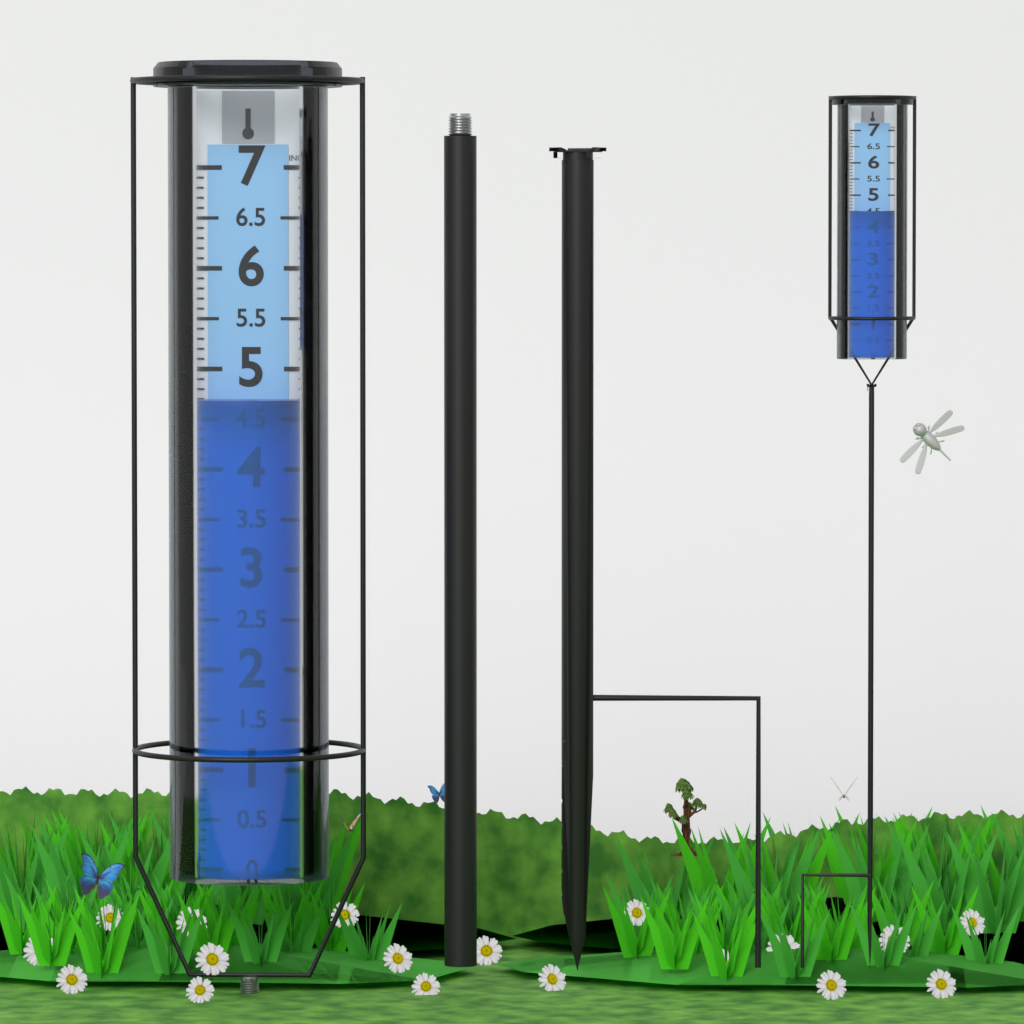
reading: 4.7 in
